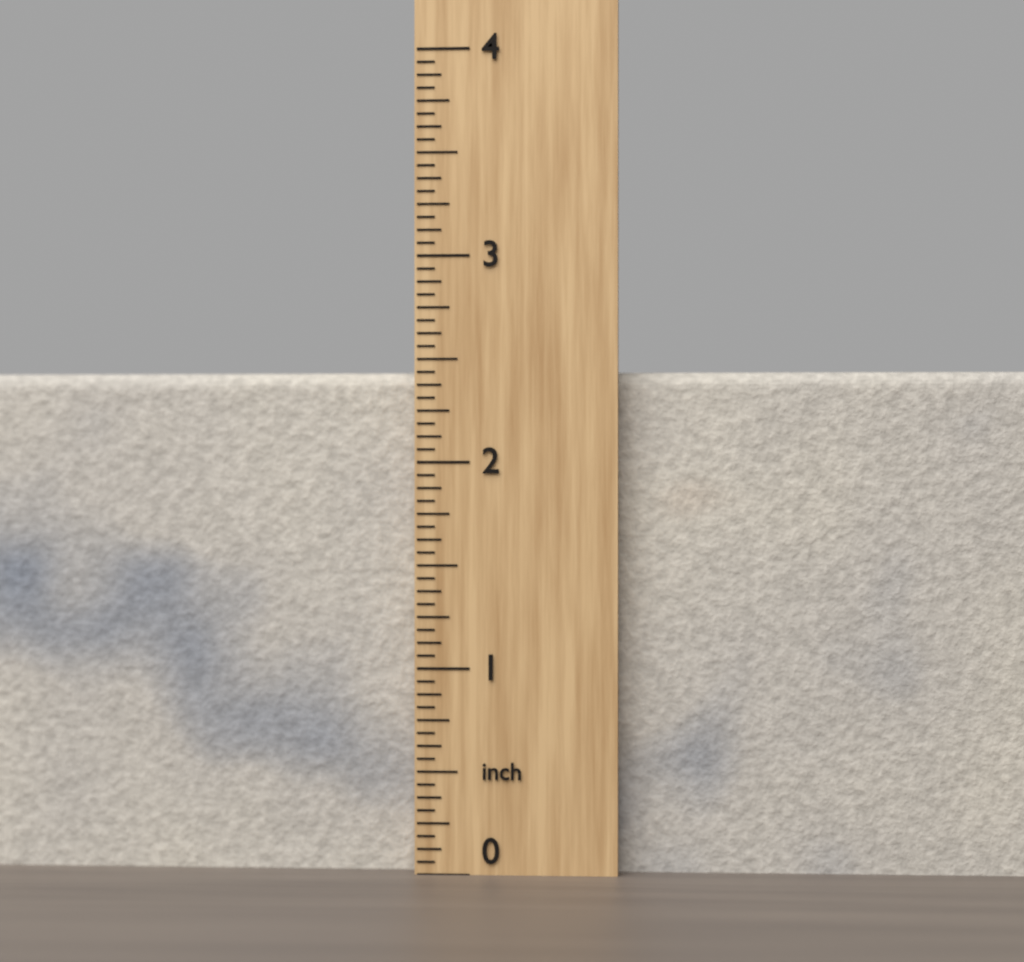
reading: 2.4375 inch
